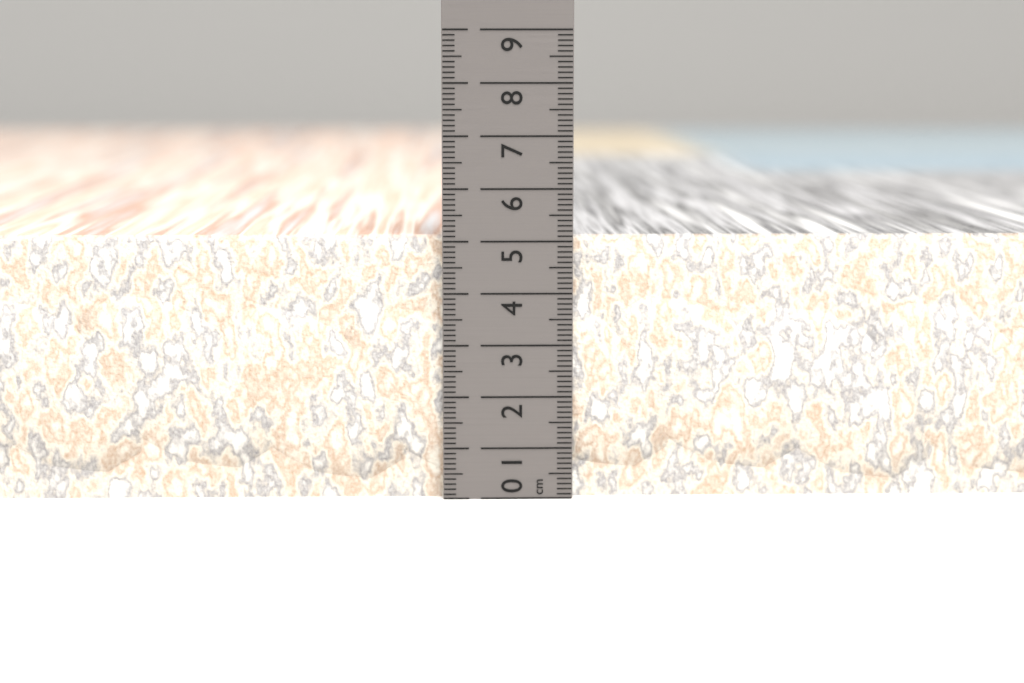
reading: 5.1 cm
